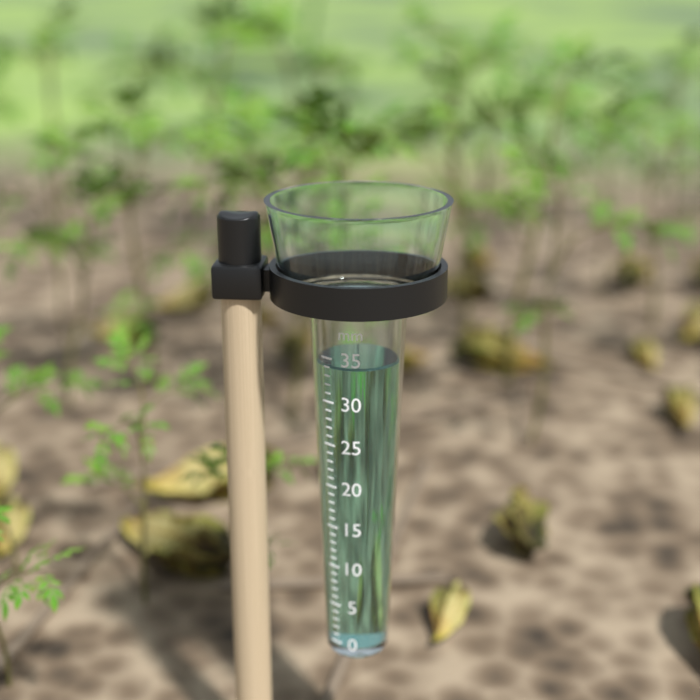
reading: 34 mm
